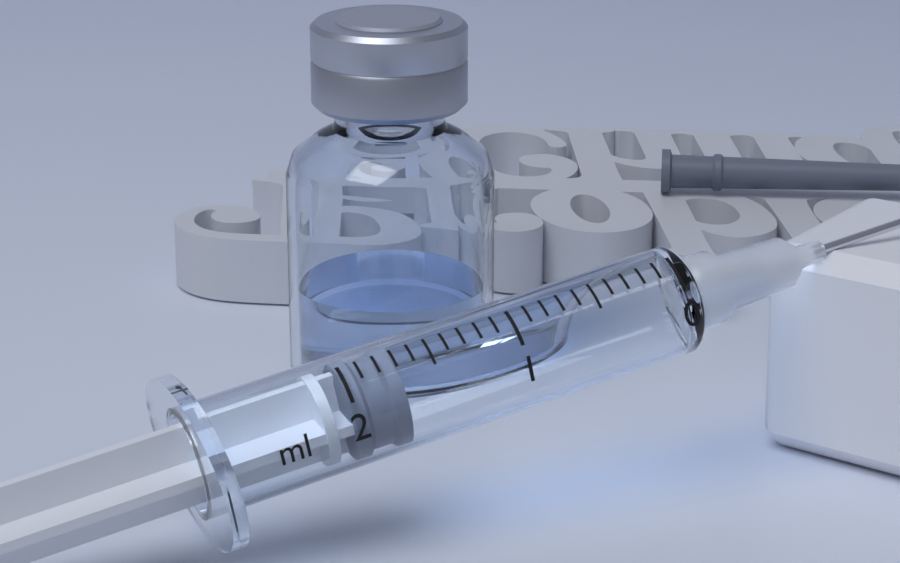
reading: 1.7 ml
